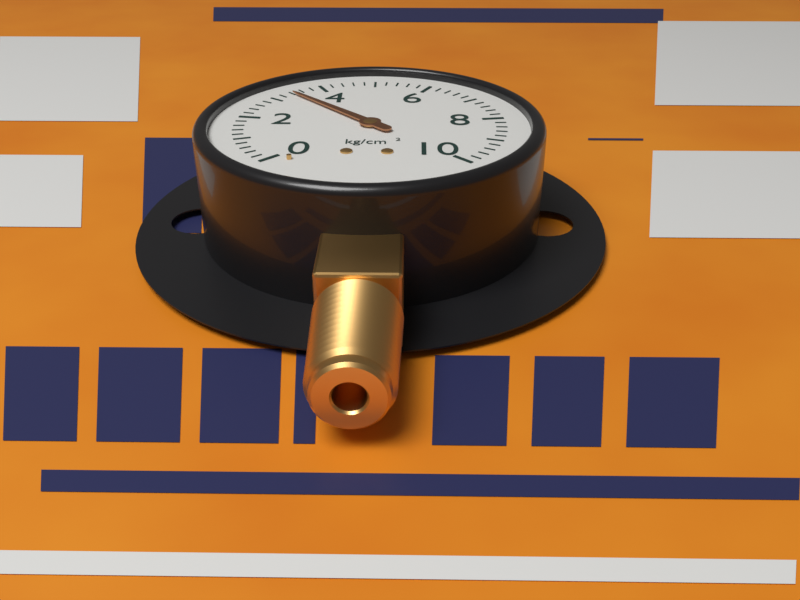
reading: 3.4 kg/cm²
